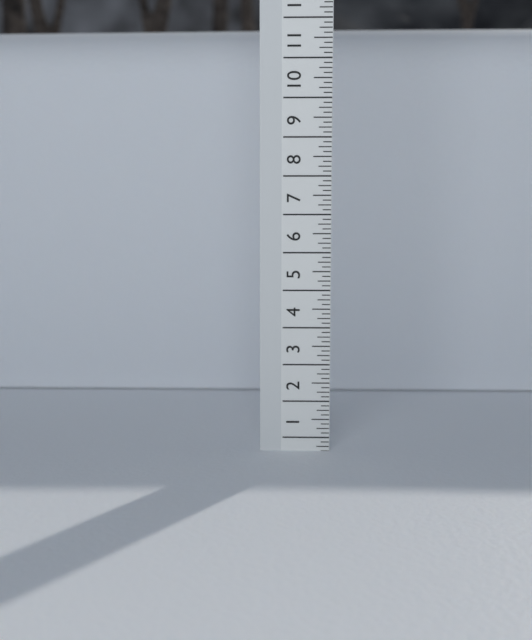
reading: 0.625 (no unit)
